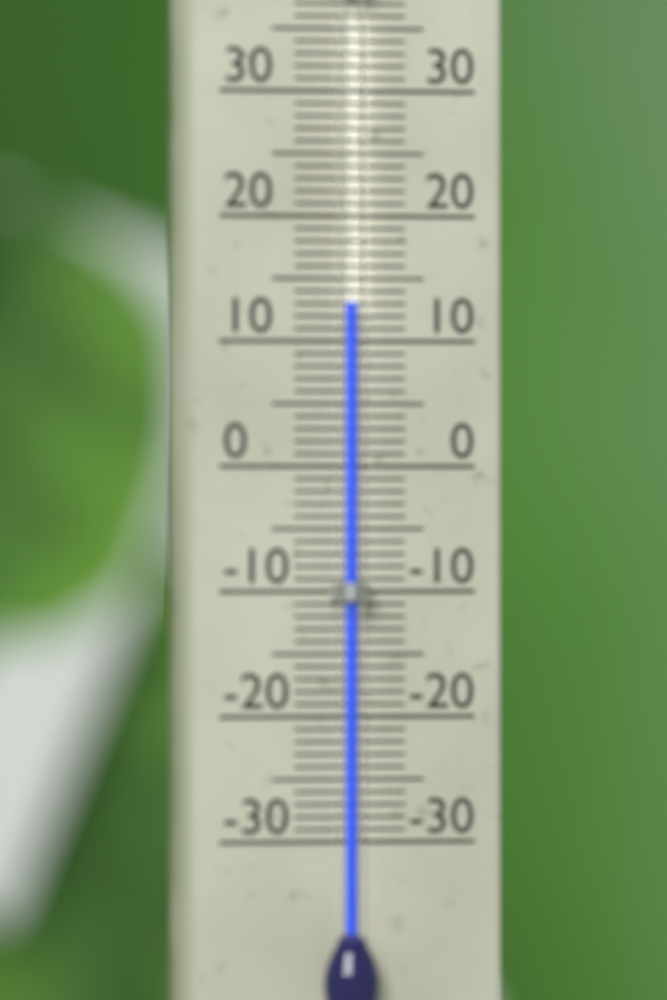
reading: 13 °C
